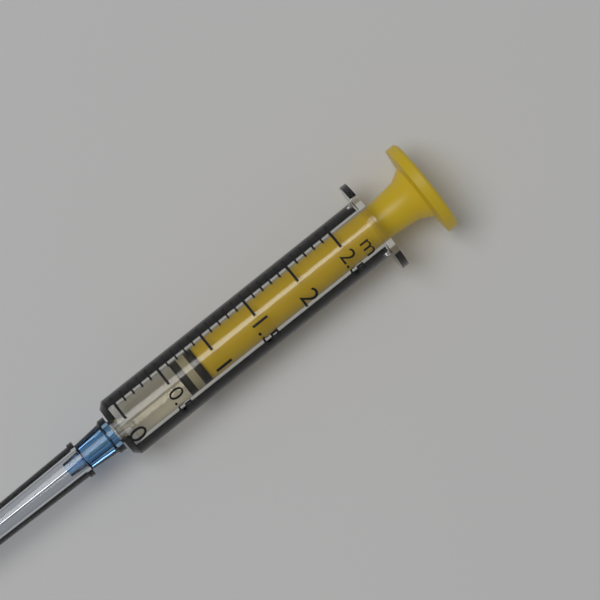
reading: 0.6 ml
